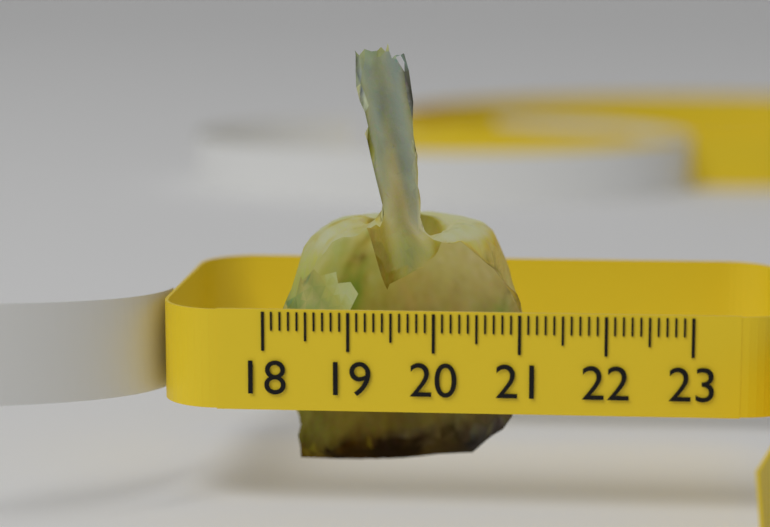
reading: 21.1 (no unit)
